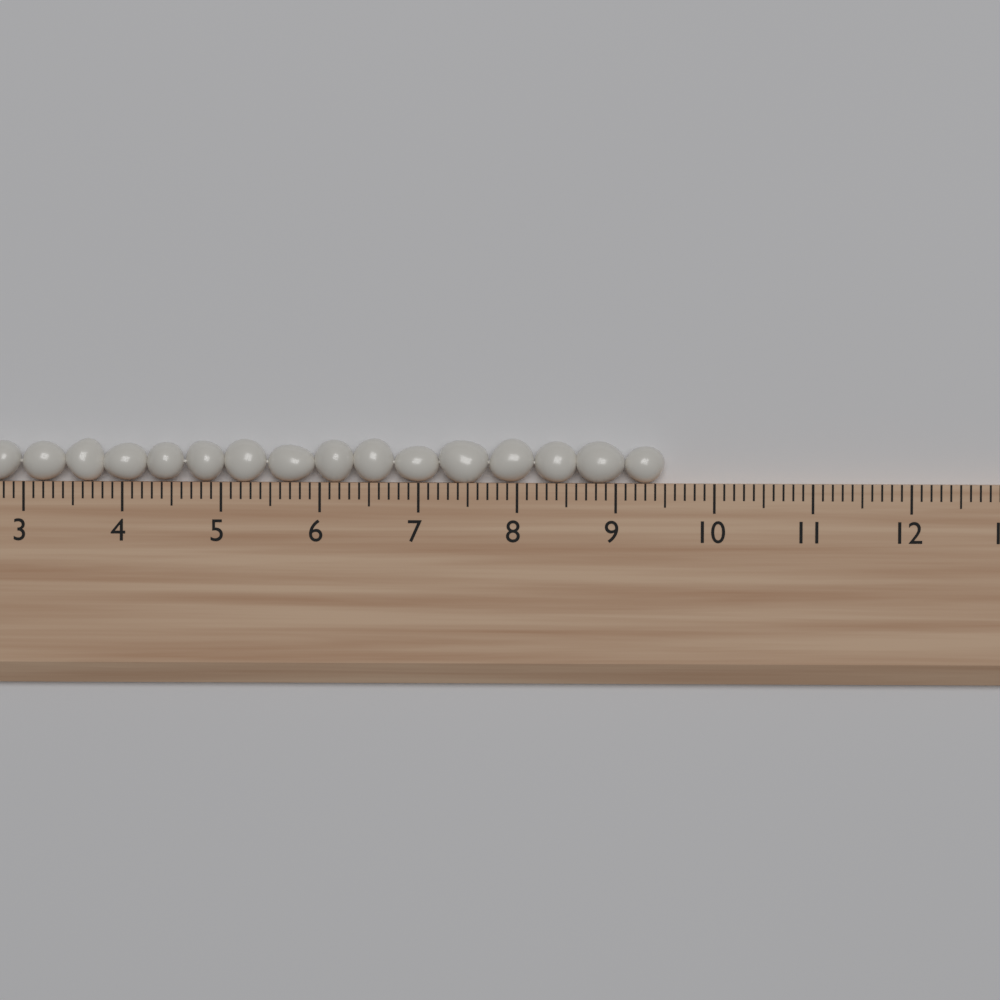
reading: 9.5 (no unit)
